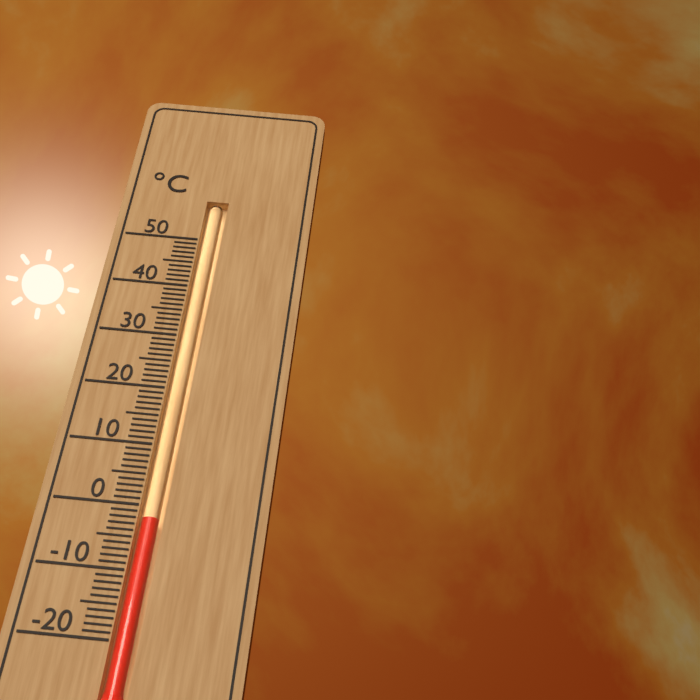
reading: -2 °C
